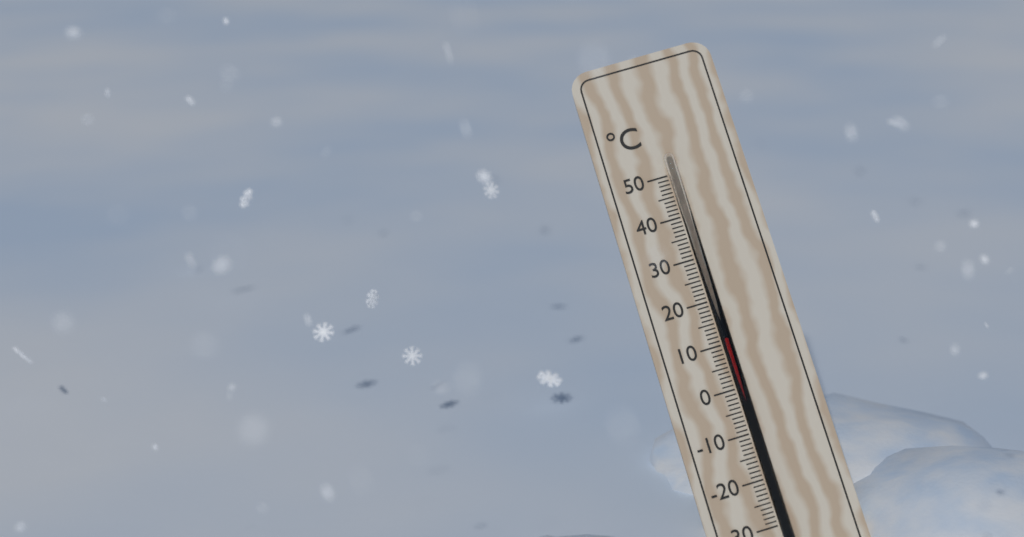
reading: 11 °C
